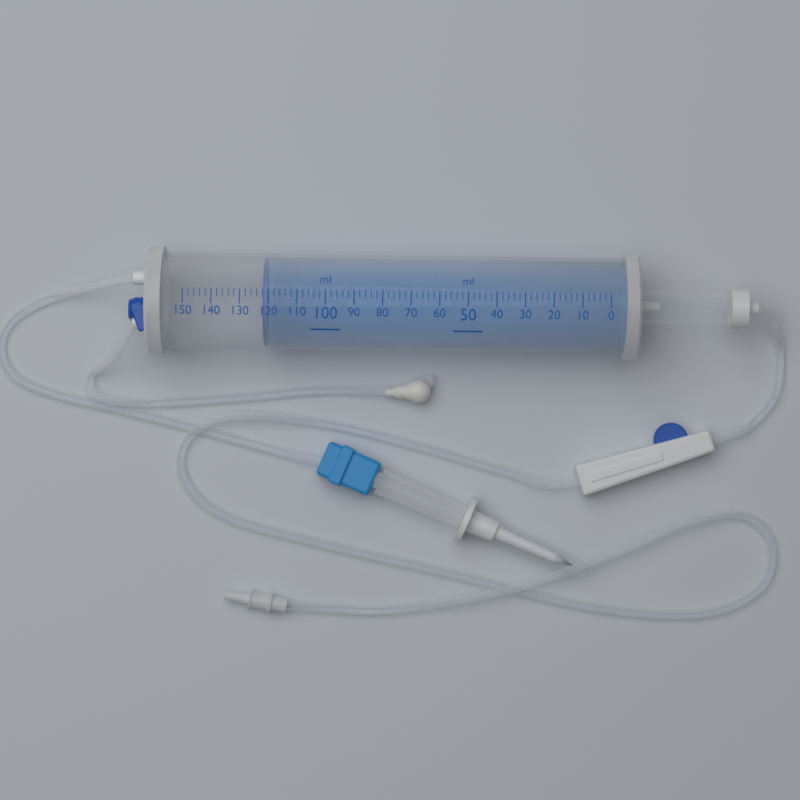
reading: 122 ml
